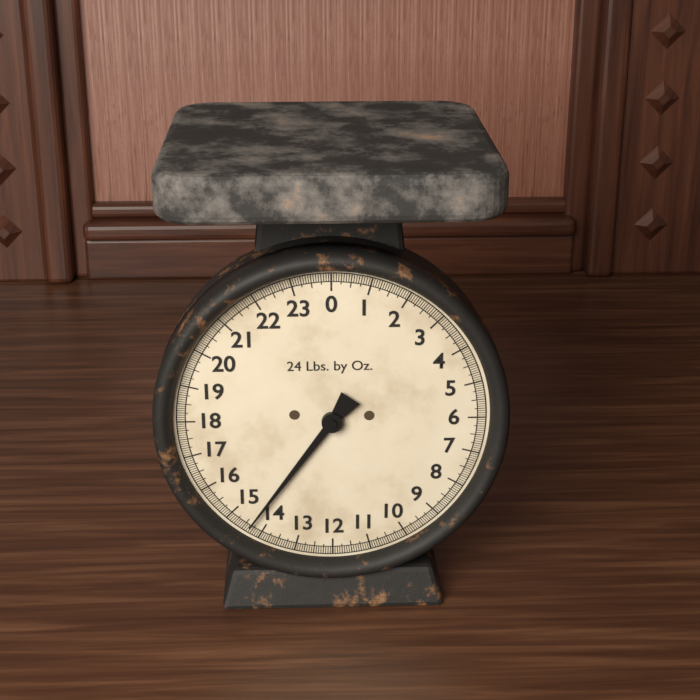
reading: 14.3750 lb
